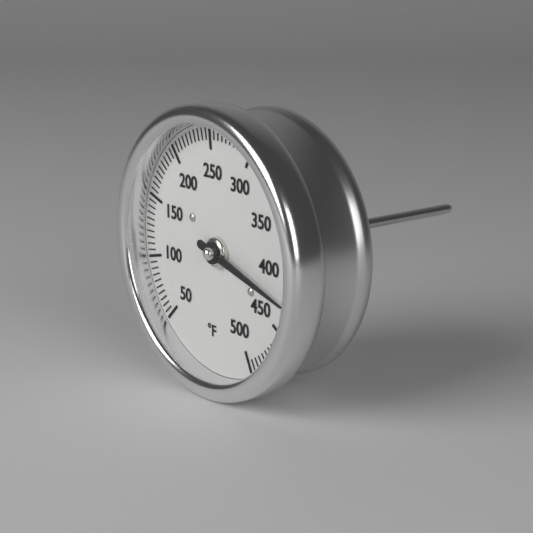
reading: 425 °F
